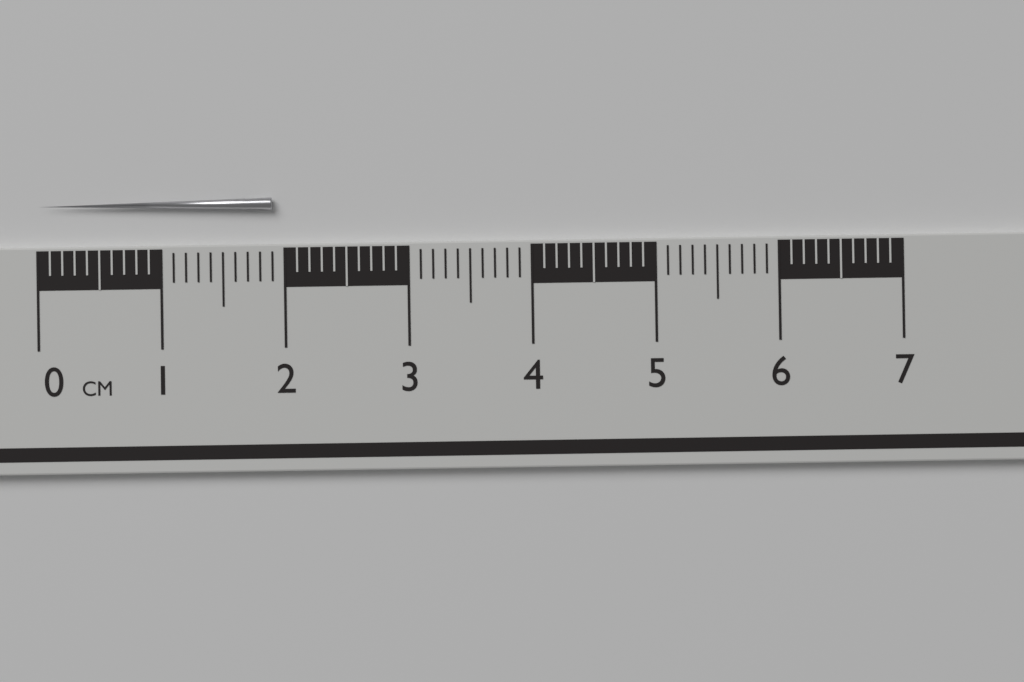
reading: 1.9 cm
